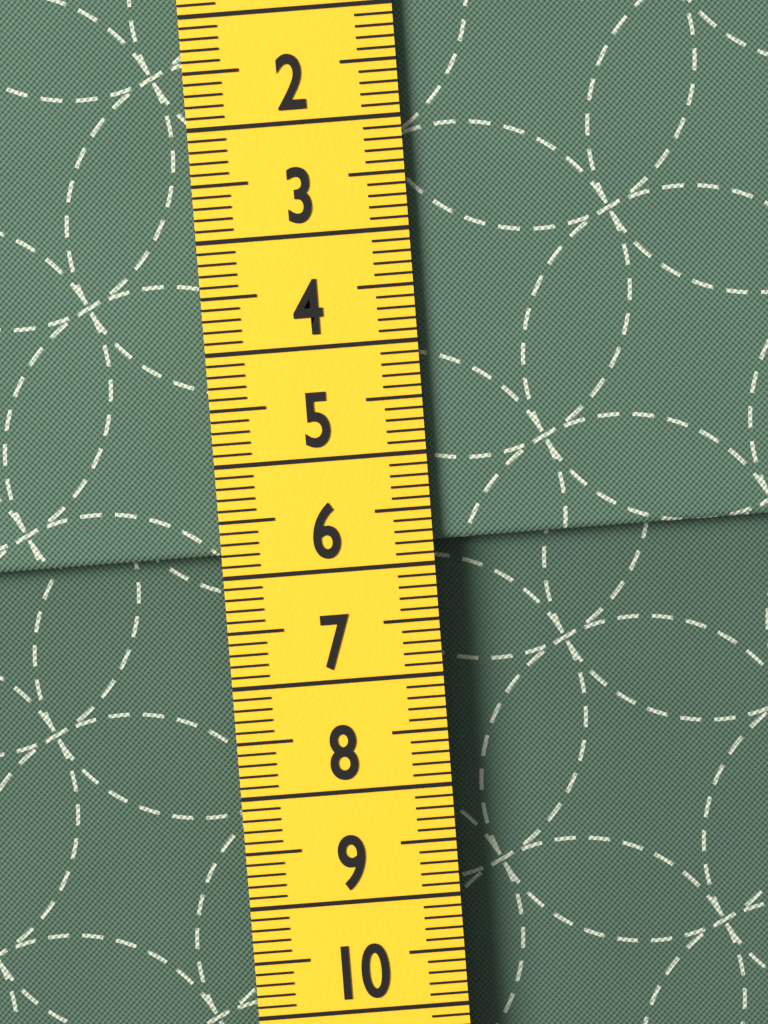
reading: 5.8 cm
